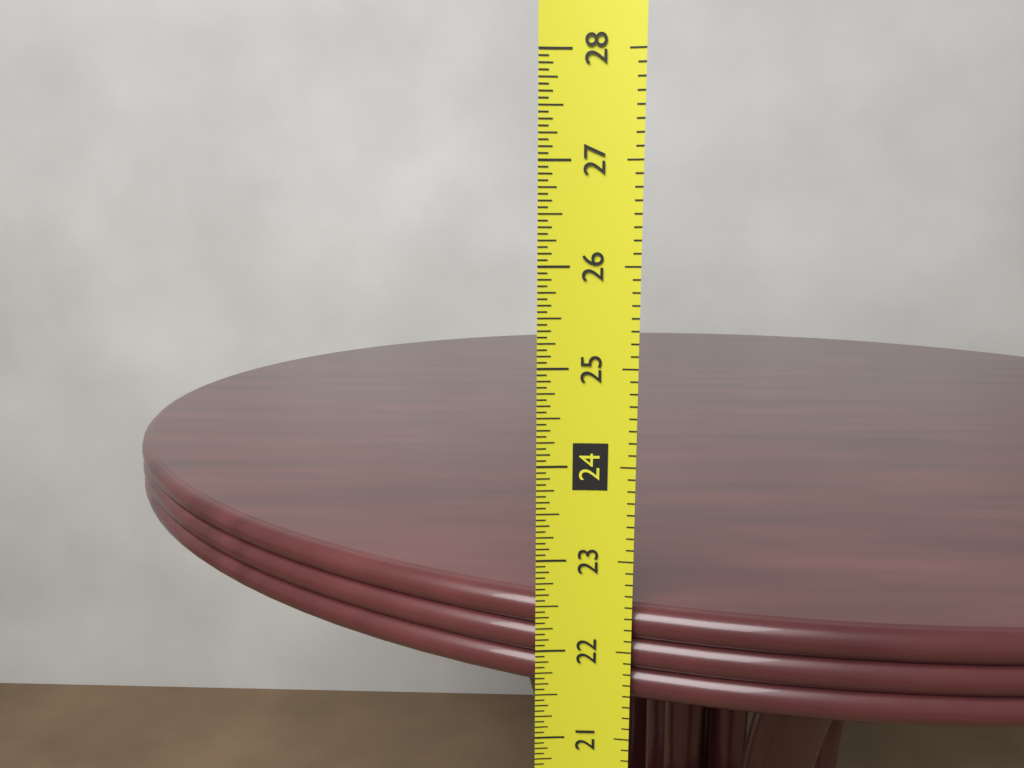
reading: 22.4375 in
